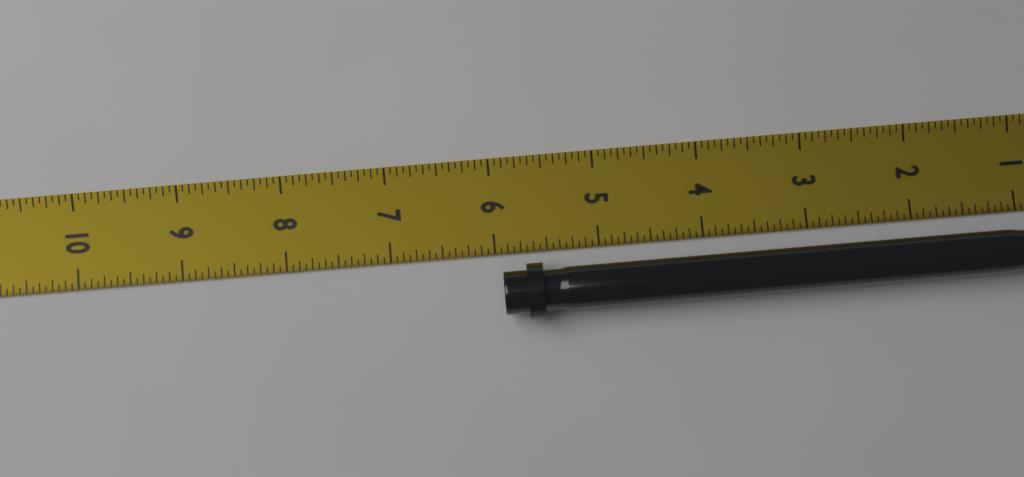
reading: 5.9375 in
